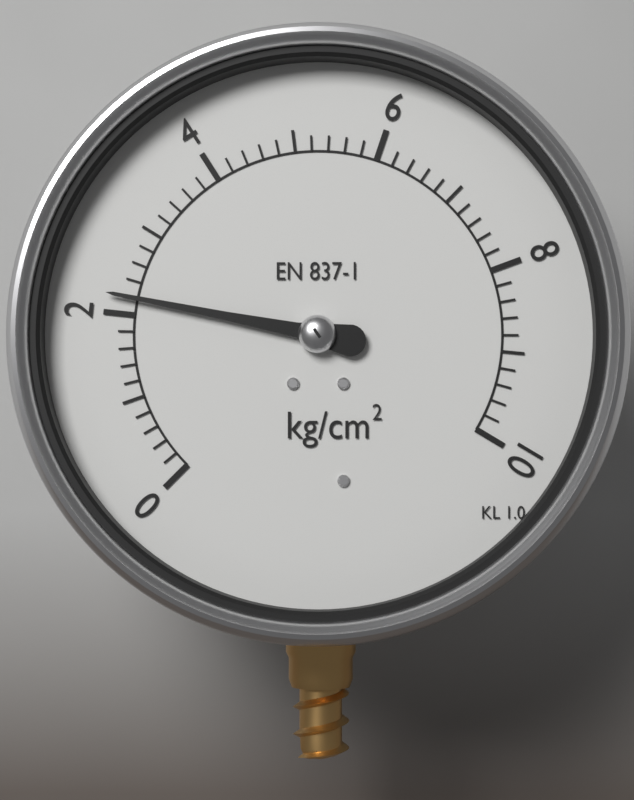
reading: 2.2 kg/cm²
